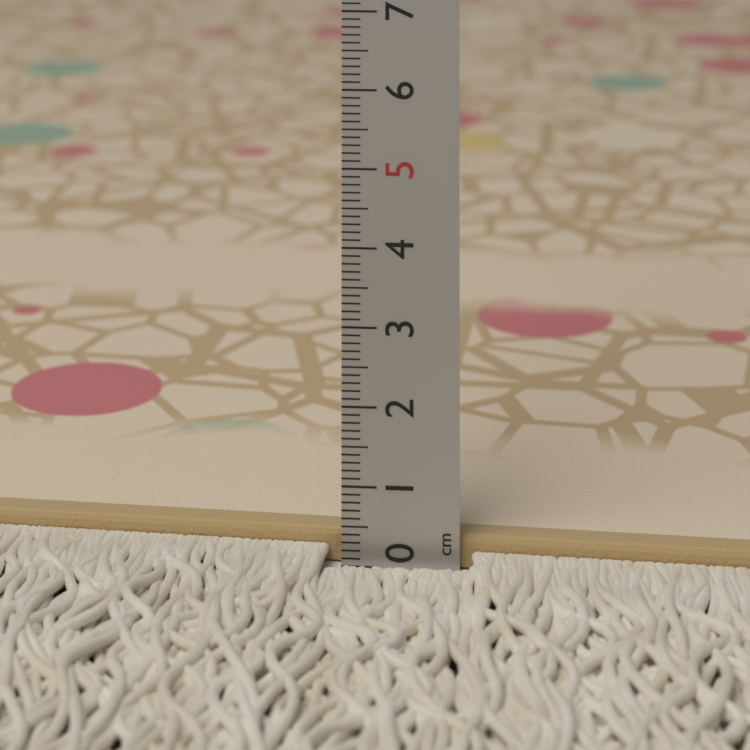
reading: 0.4 cm
